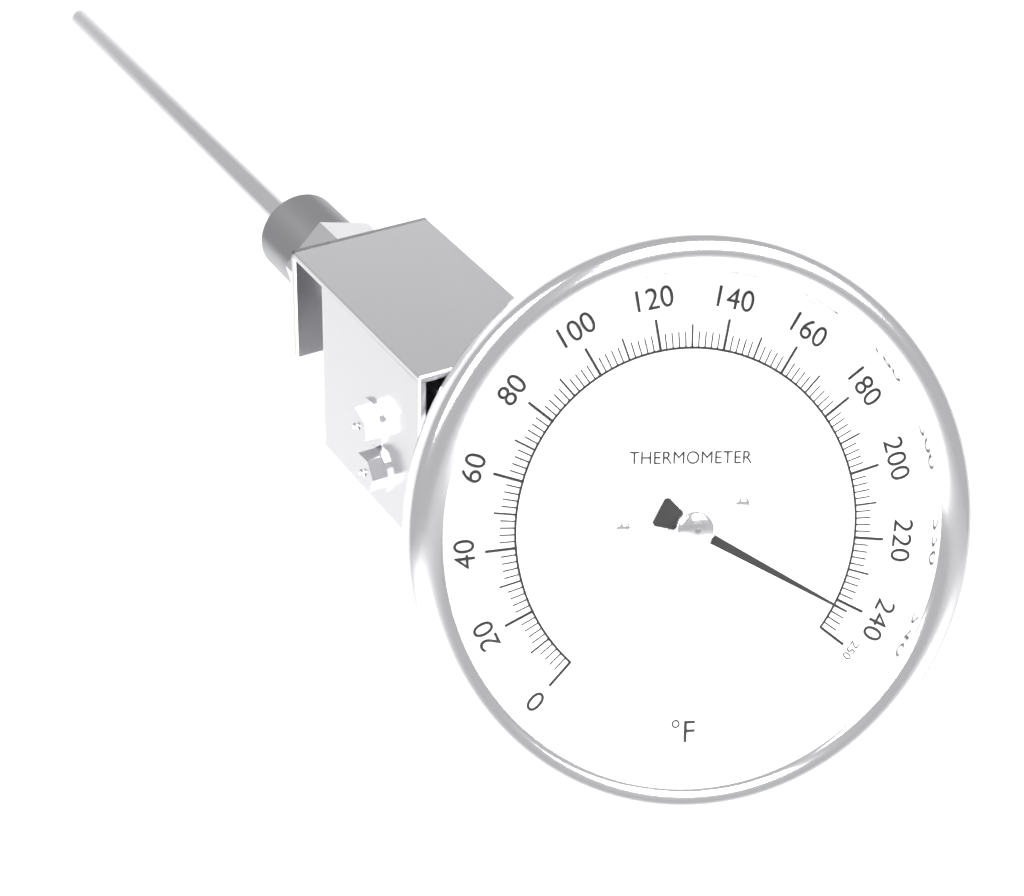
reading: 242 °F
